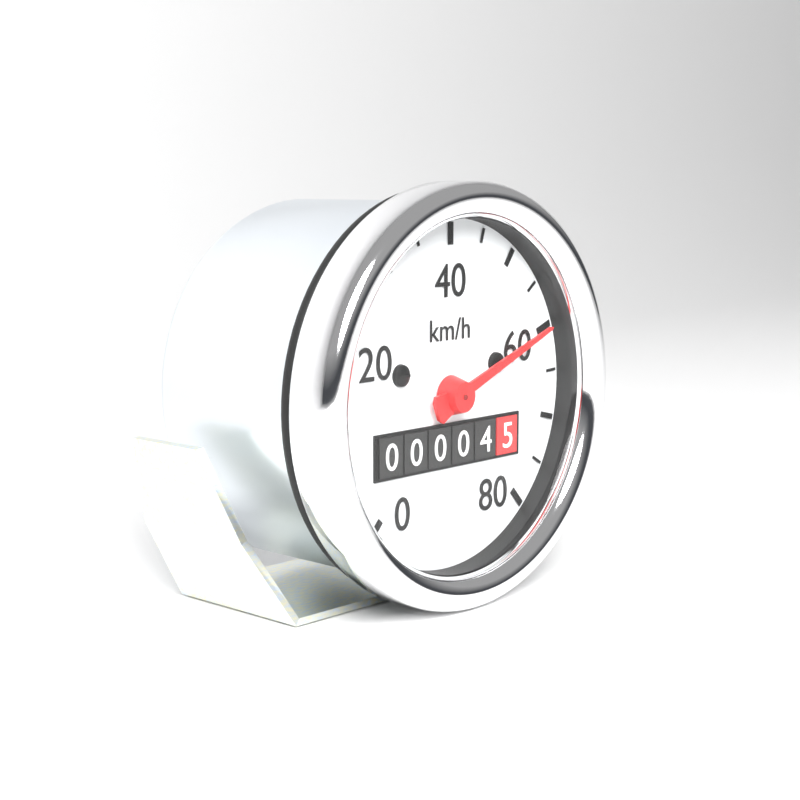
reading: 60 km/h
